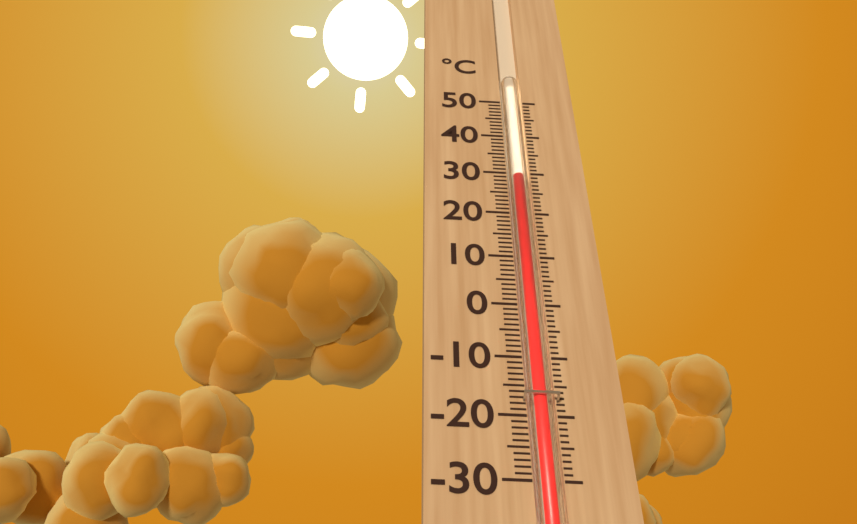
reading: 29 °C
